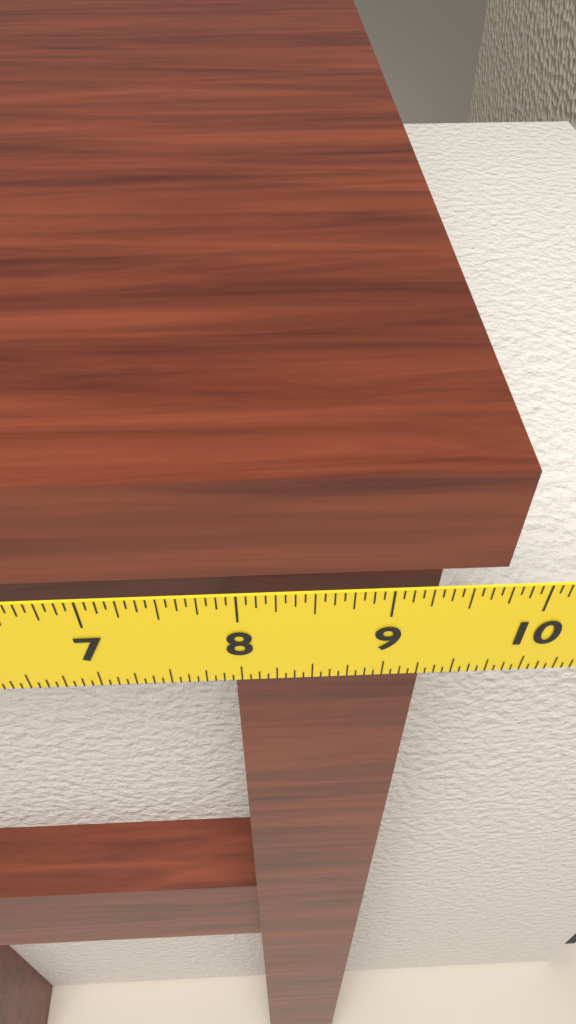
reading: 9.6875 in
